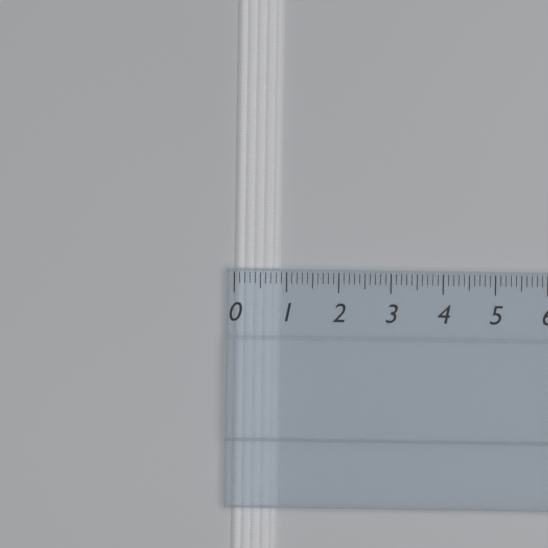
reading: 0.9 (no unit)
